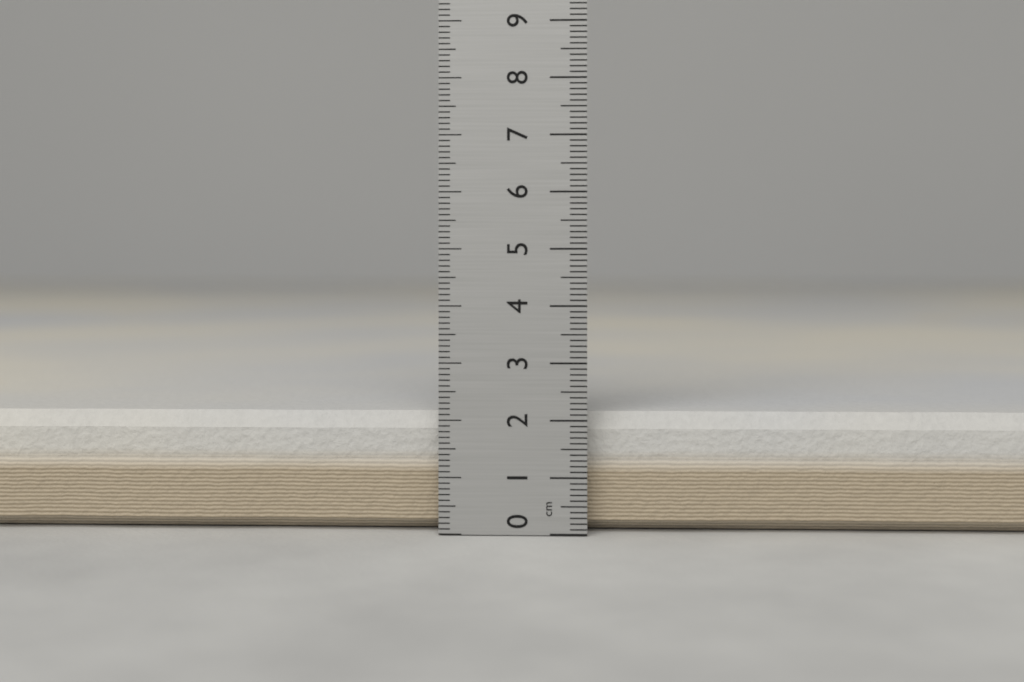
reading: 2.1 cm
